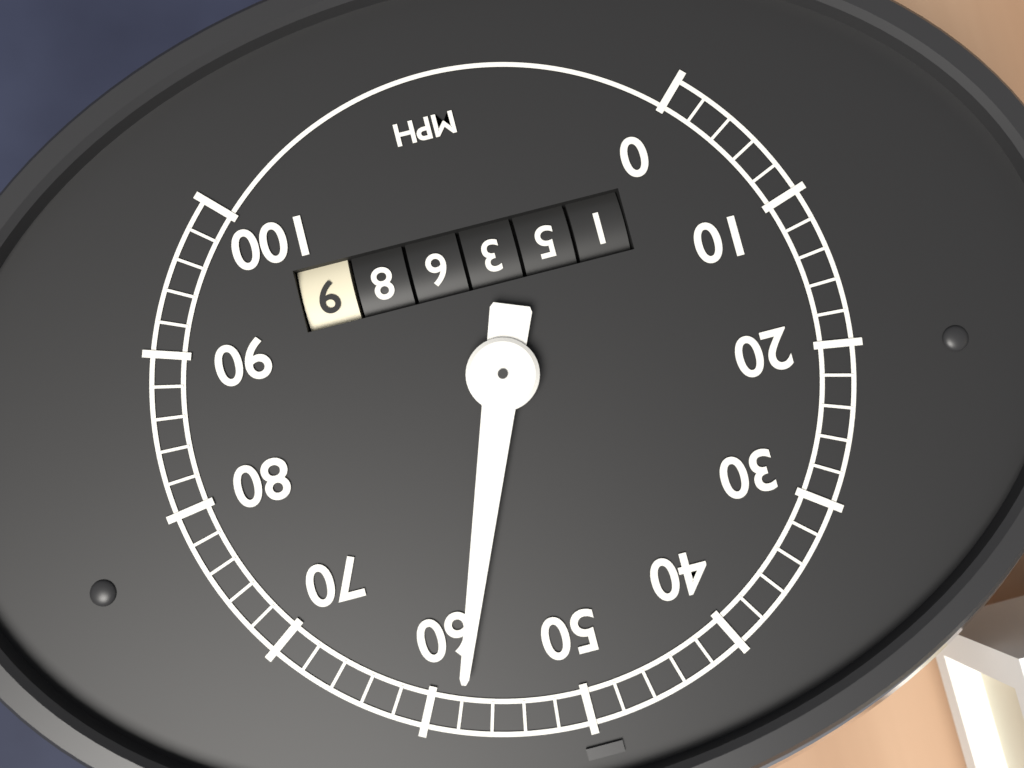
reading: 58 mph
